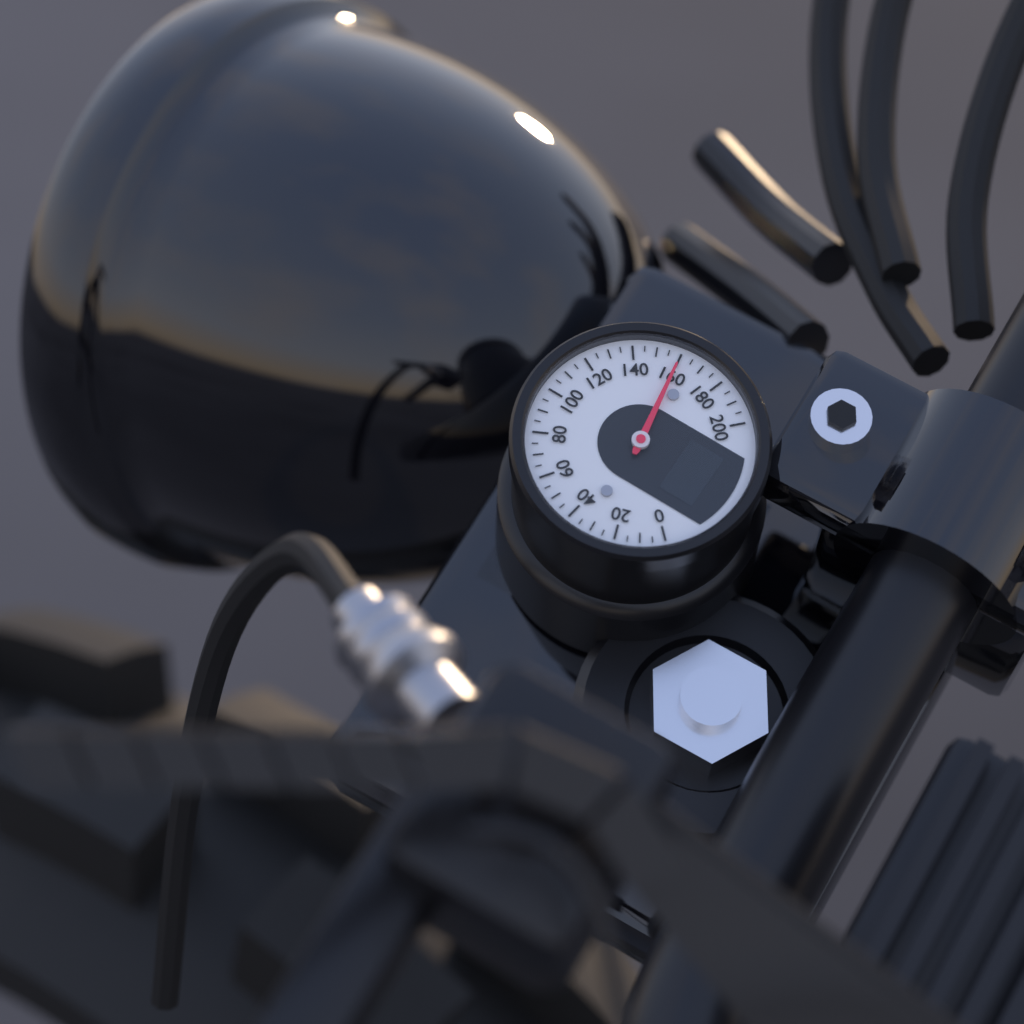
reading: 160 (no unit)
